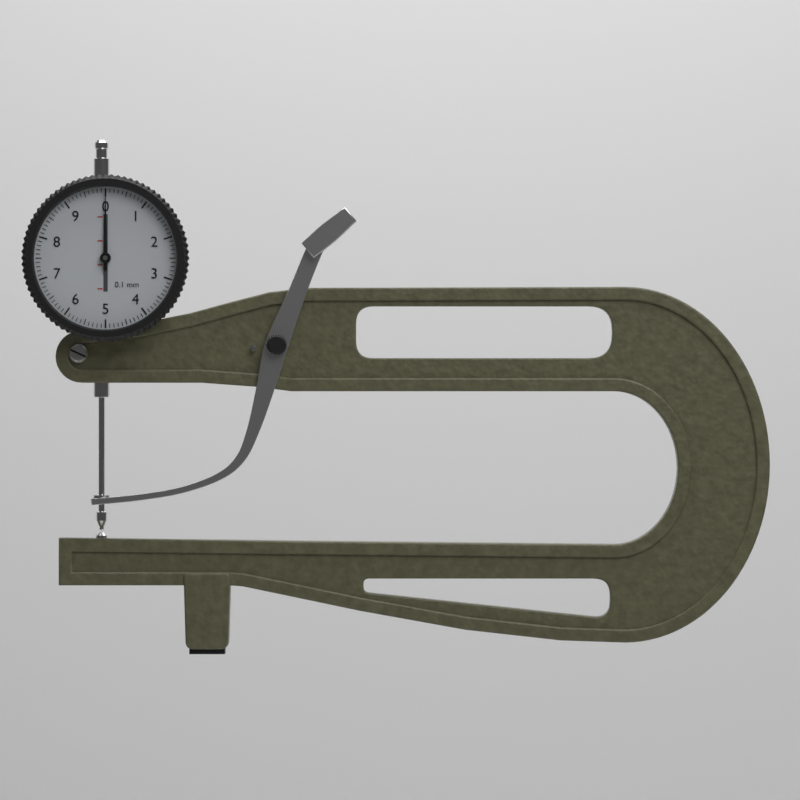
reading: 0.0 mm
